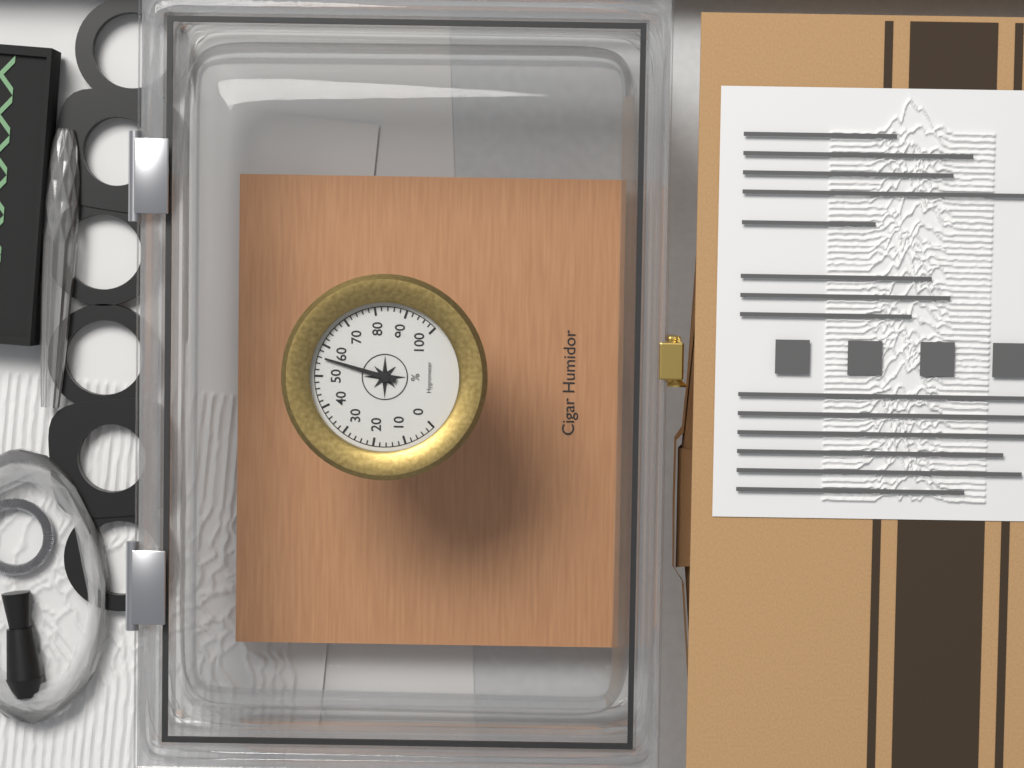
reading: 56 %
